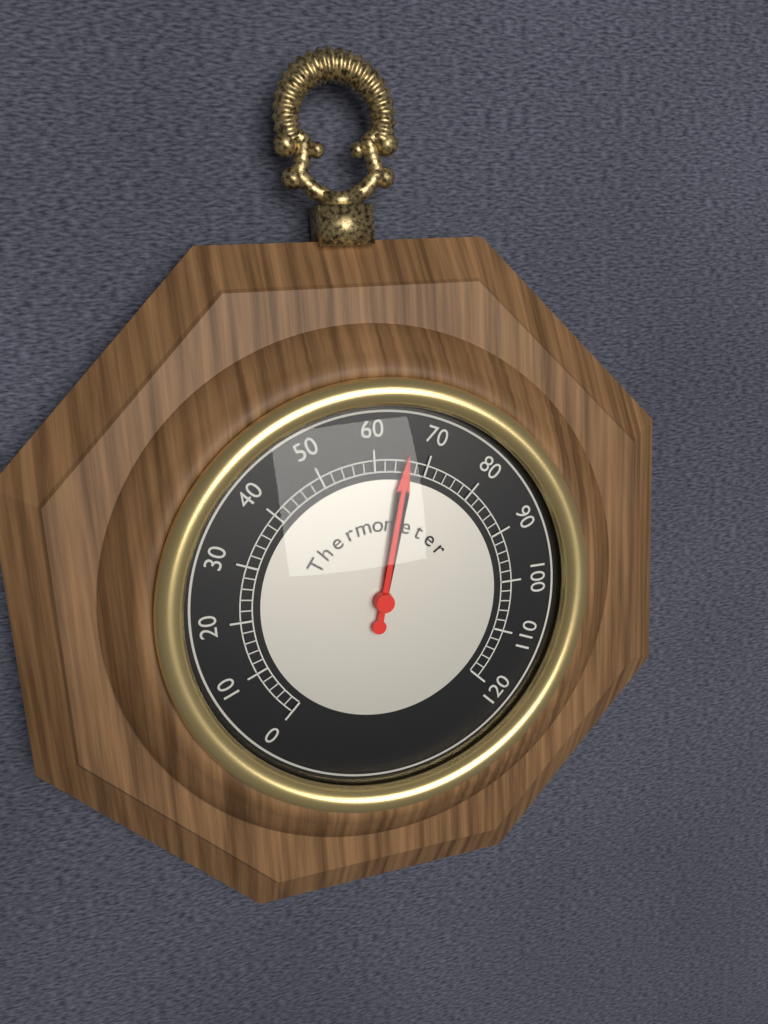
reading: 66 (no unit)
